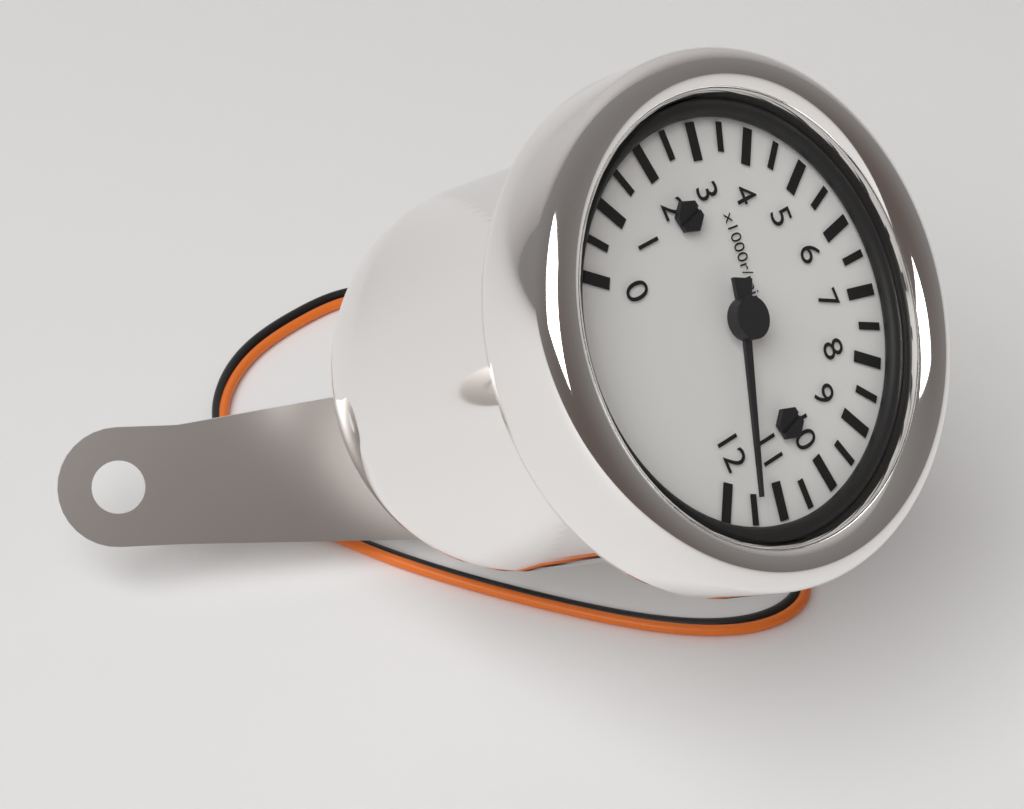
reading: 11500 r/min
